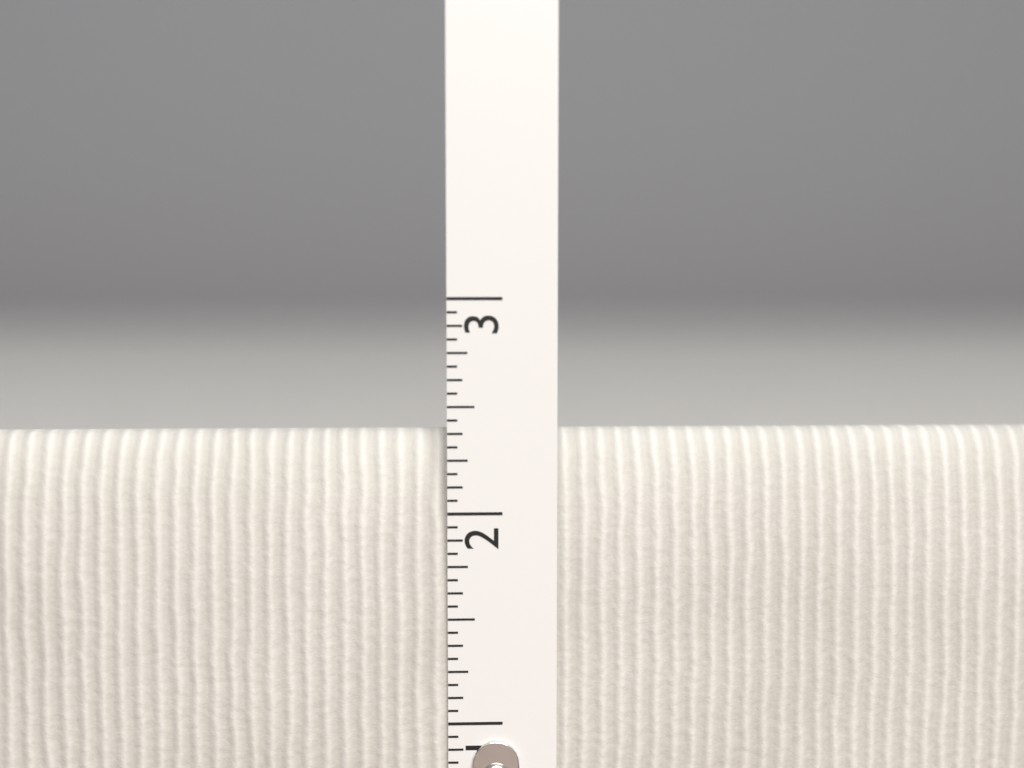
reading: 2.3750 in
